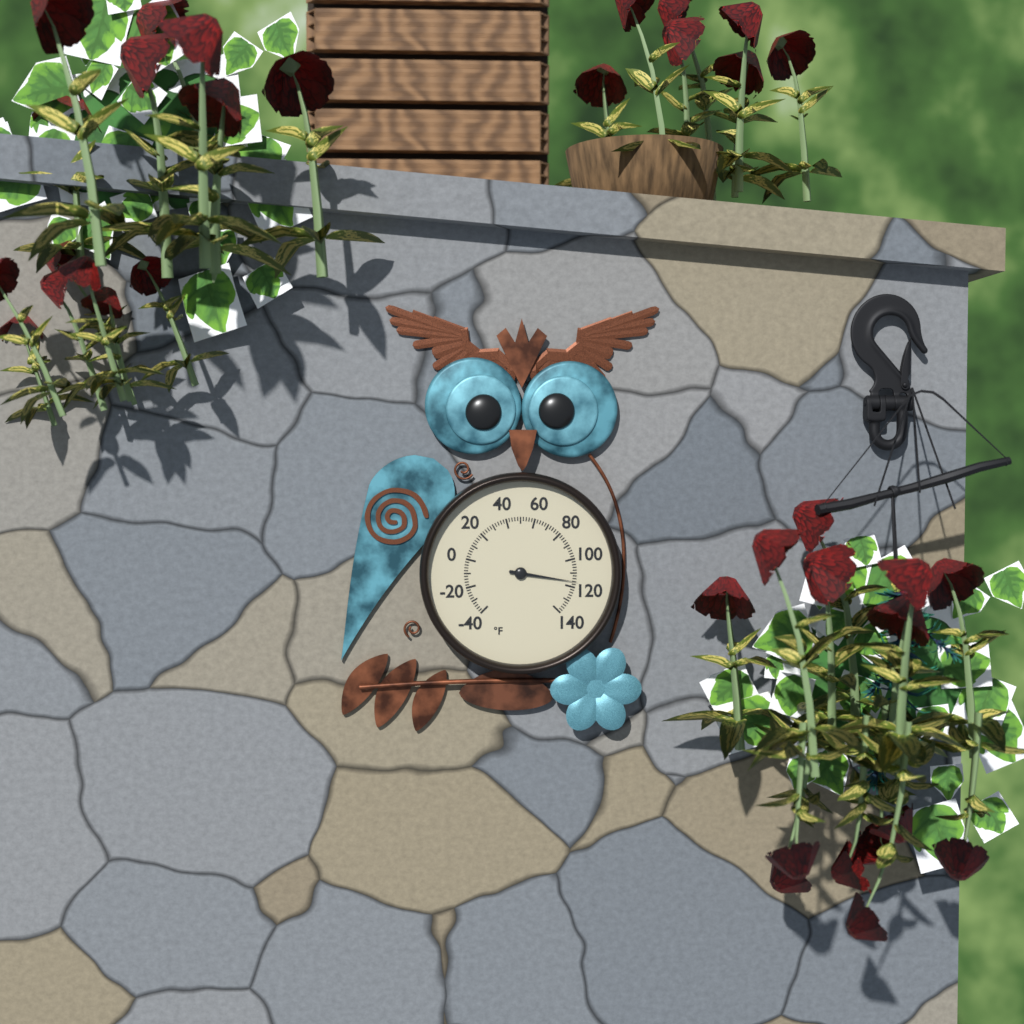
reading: 116 °F
